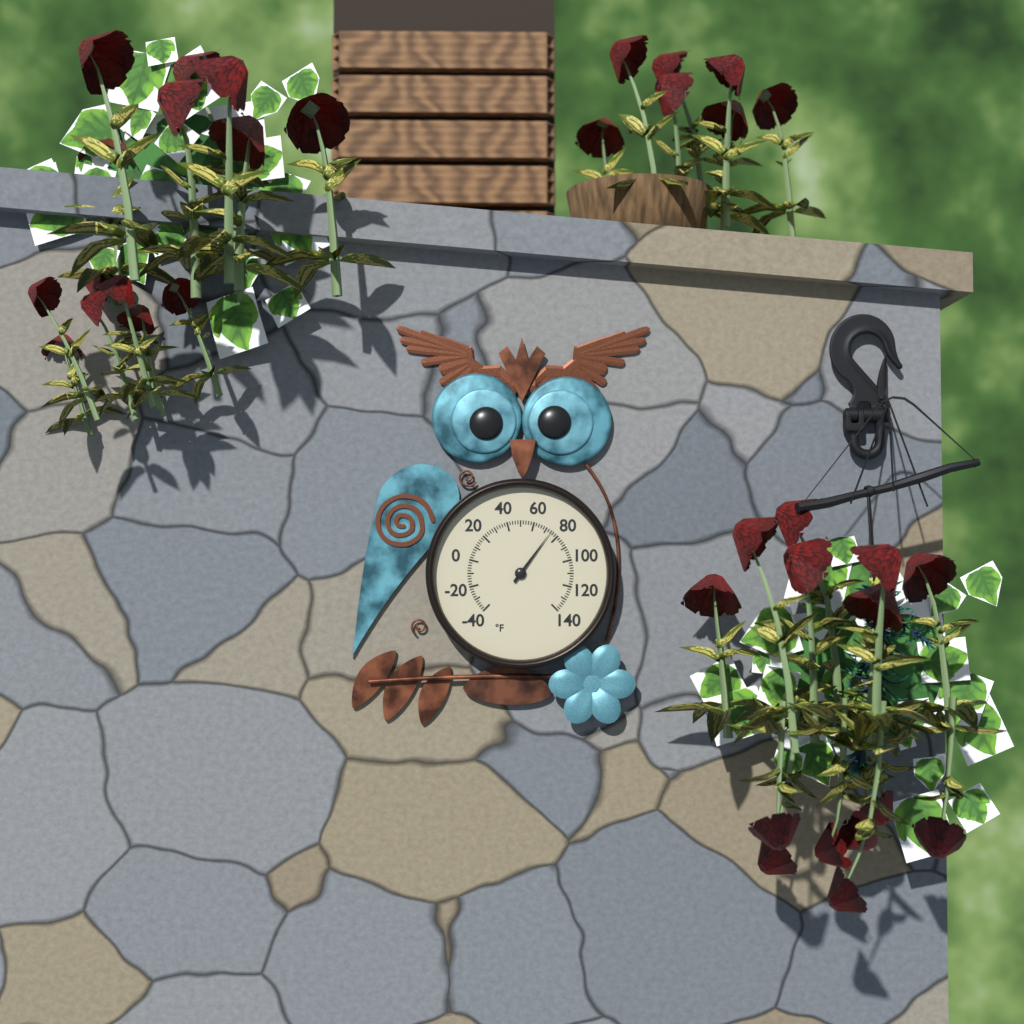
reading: 74 °F
